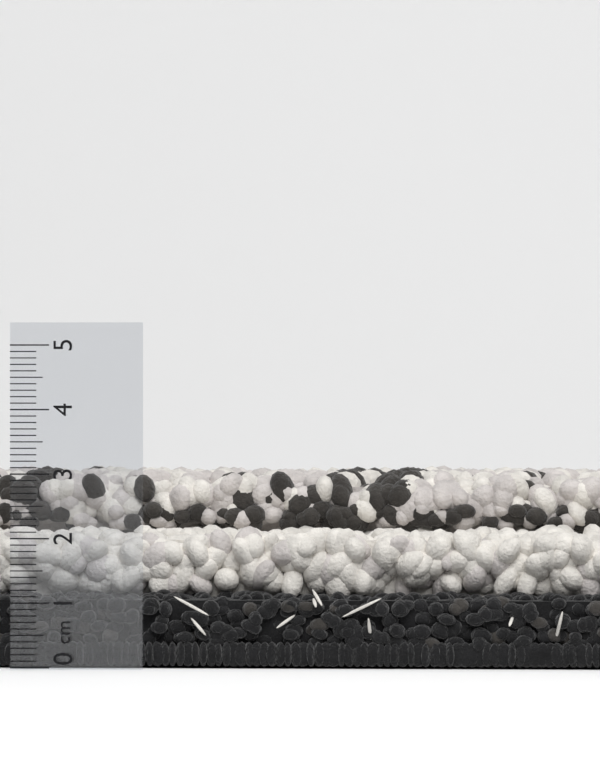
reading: 3.0 cm
